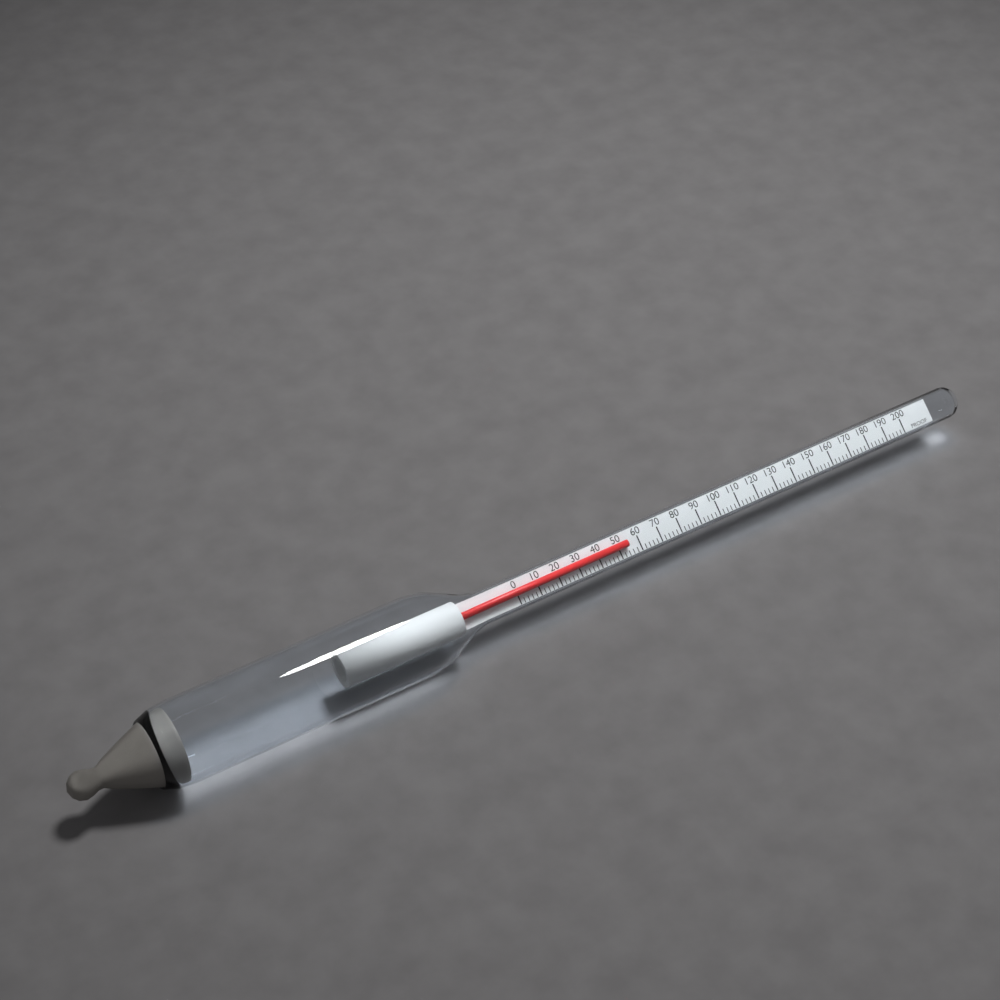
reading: 54 proof
